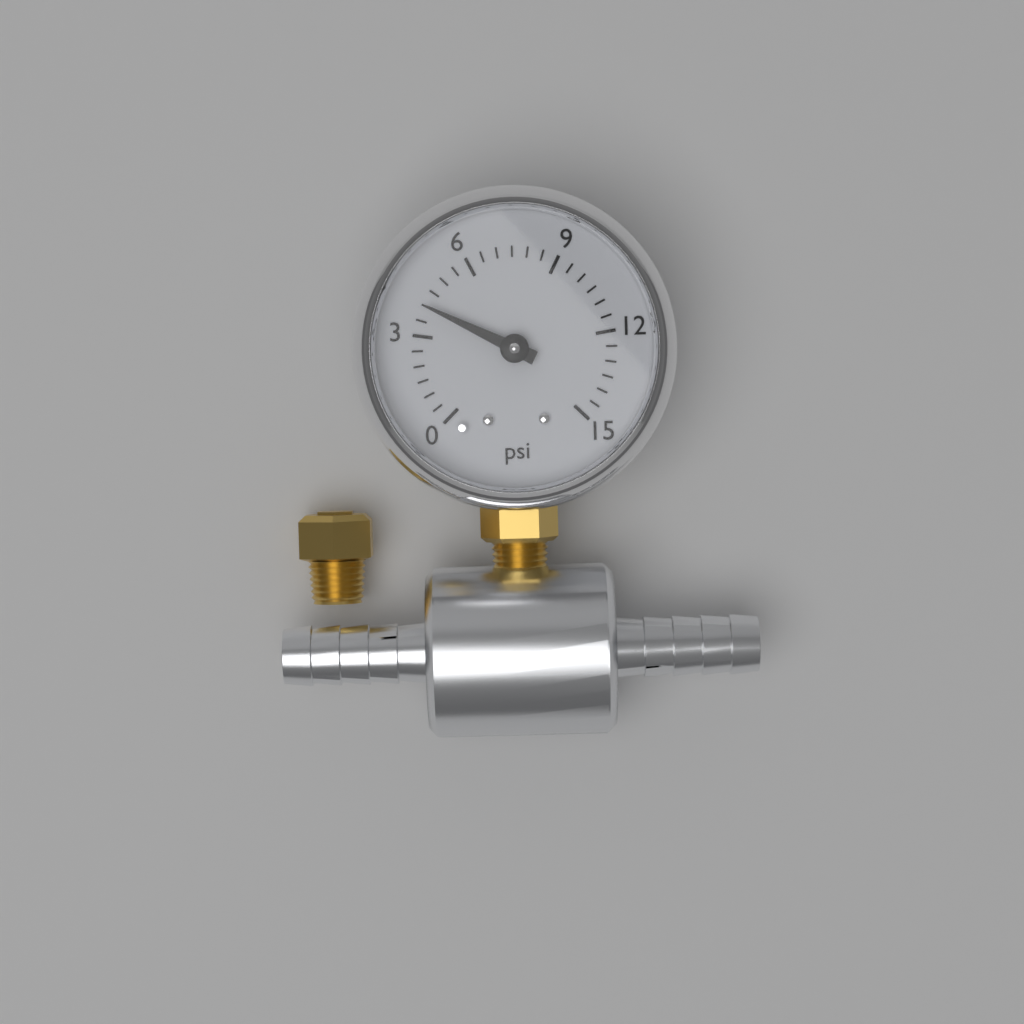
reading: 4.0 psi
